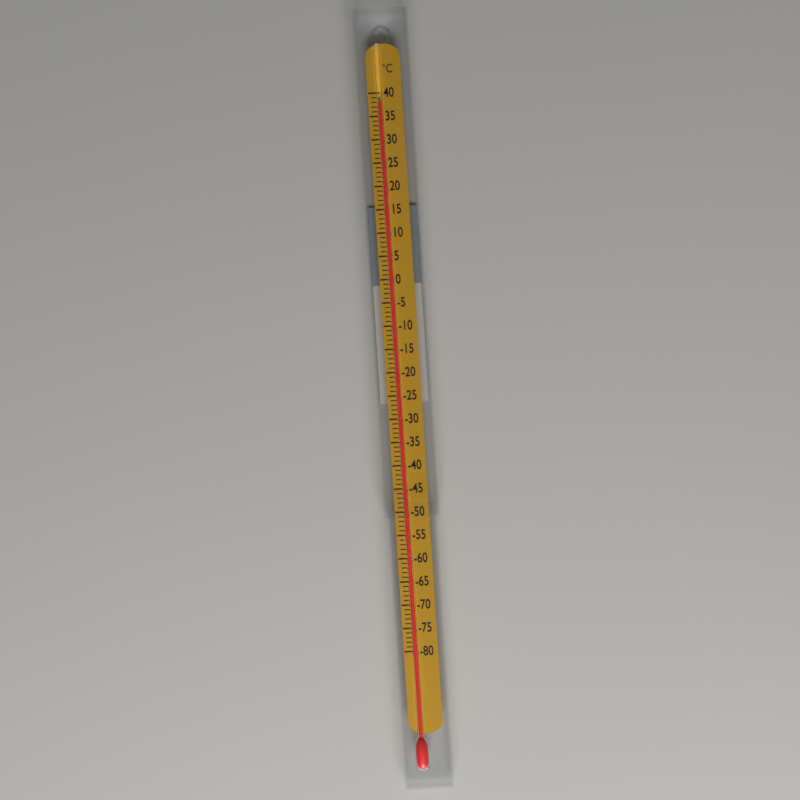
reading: 38 °C
